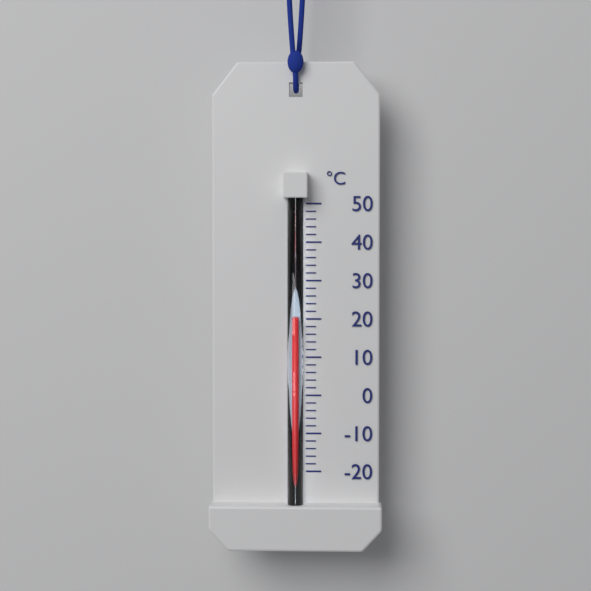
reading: 20 °C
